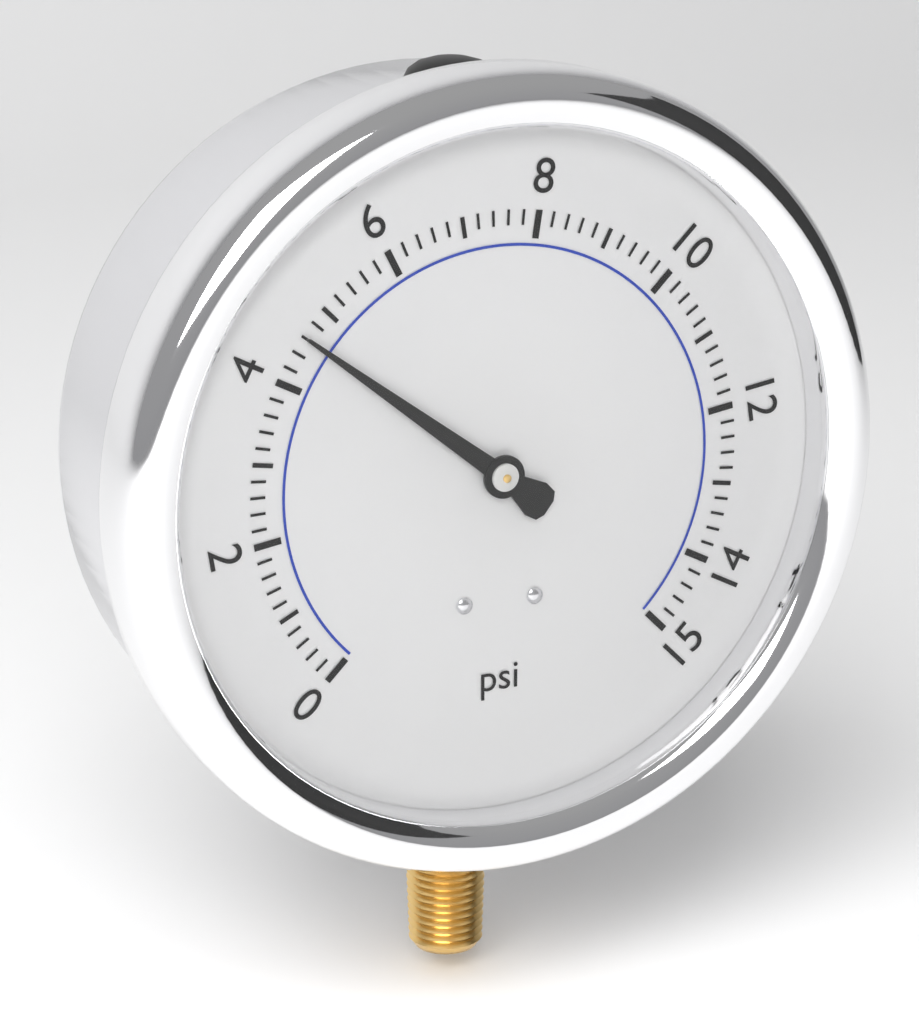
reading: 4.6 psi
